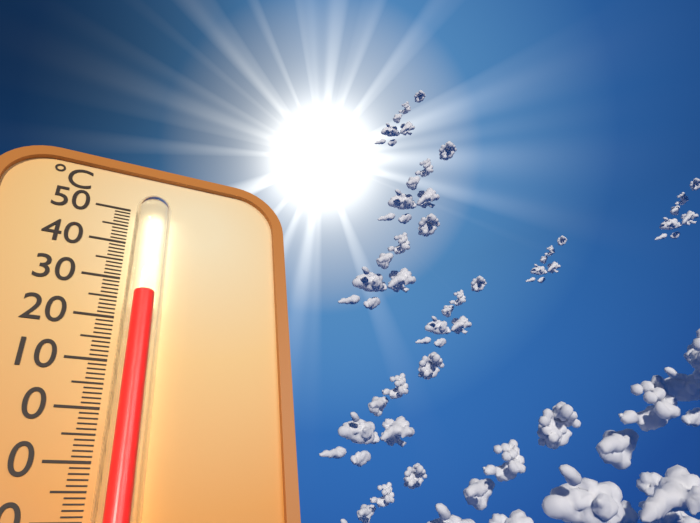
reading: 24 °C
